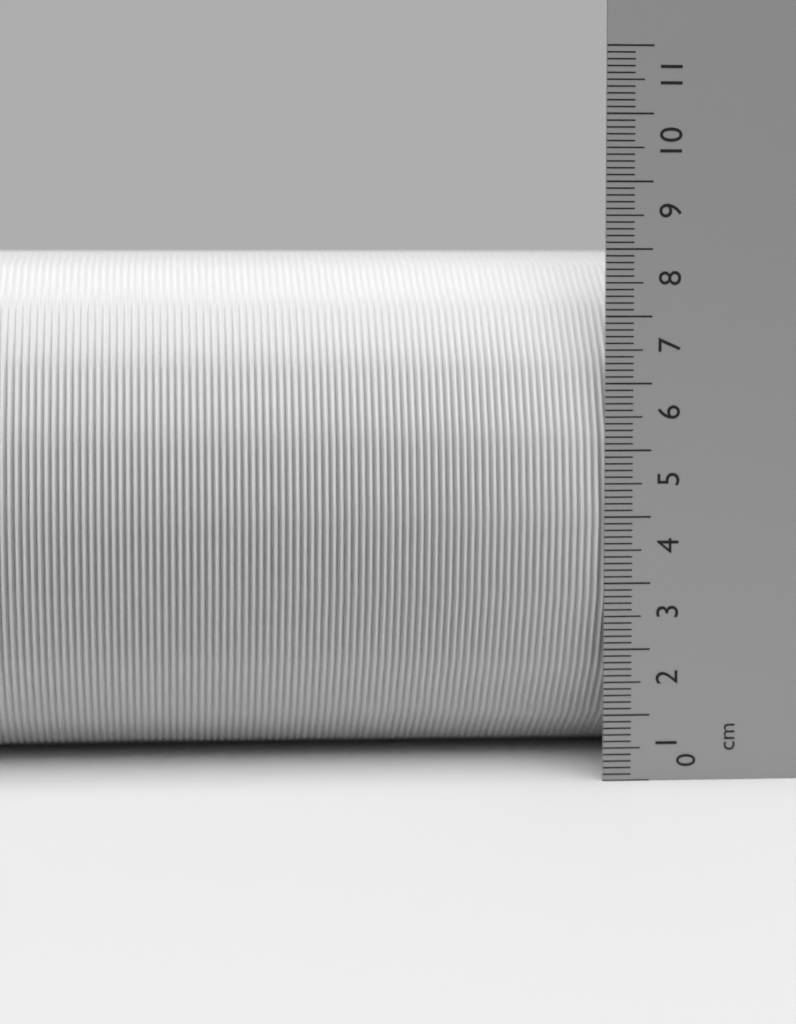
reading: 8.0 cm
